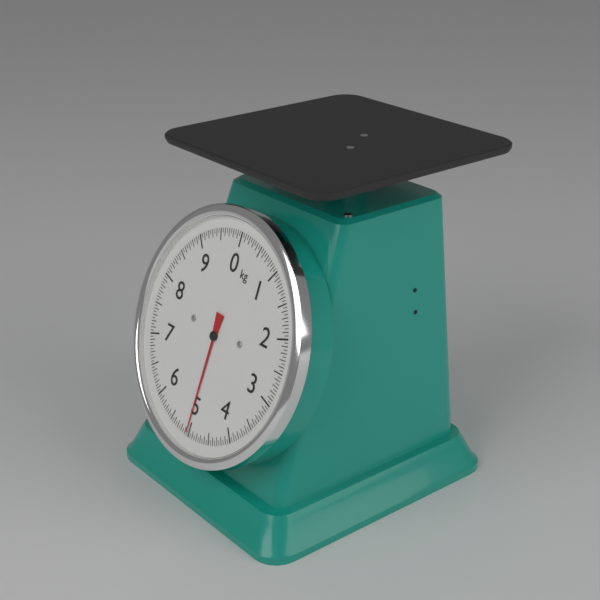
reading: 5.05 kg
